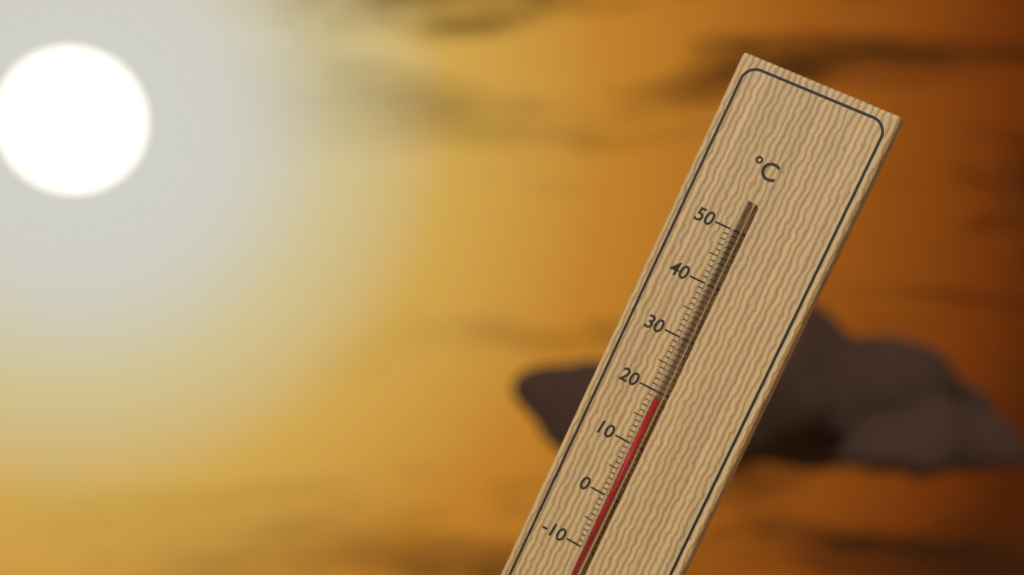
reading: 19 °C
